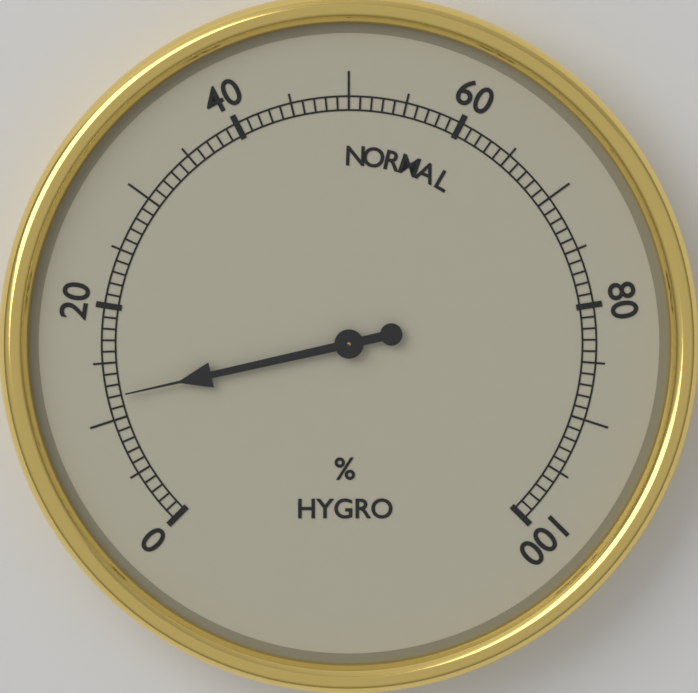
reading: 12 %
